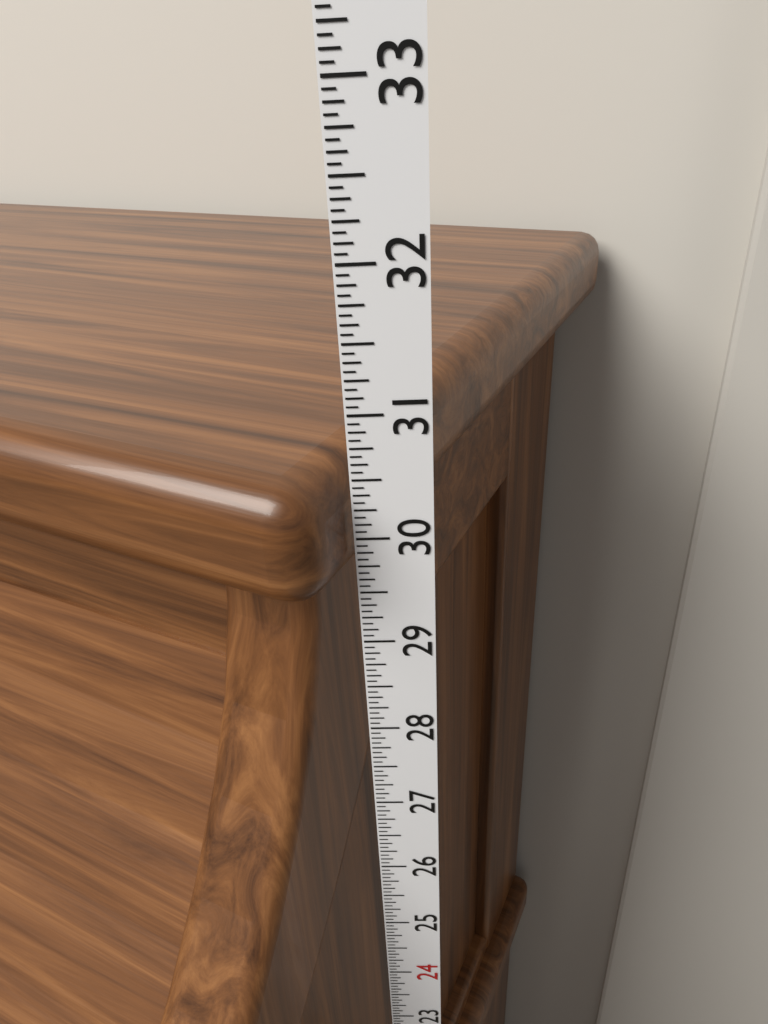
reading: 30.6250 in
